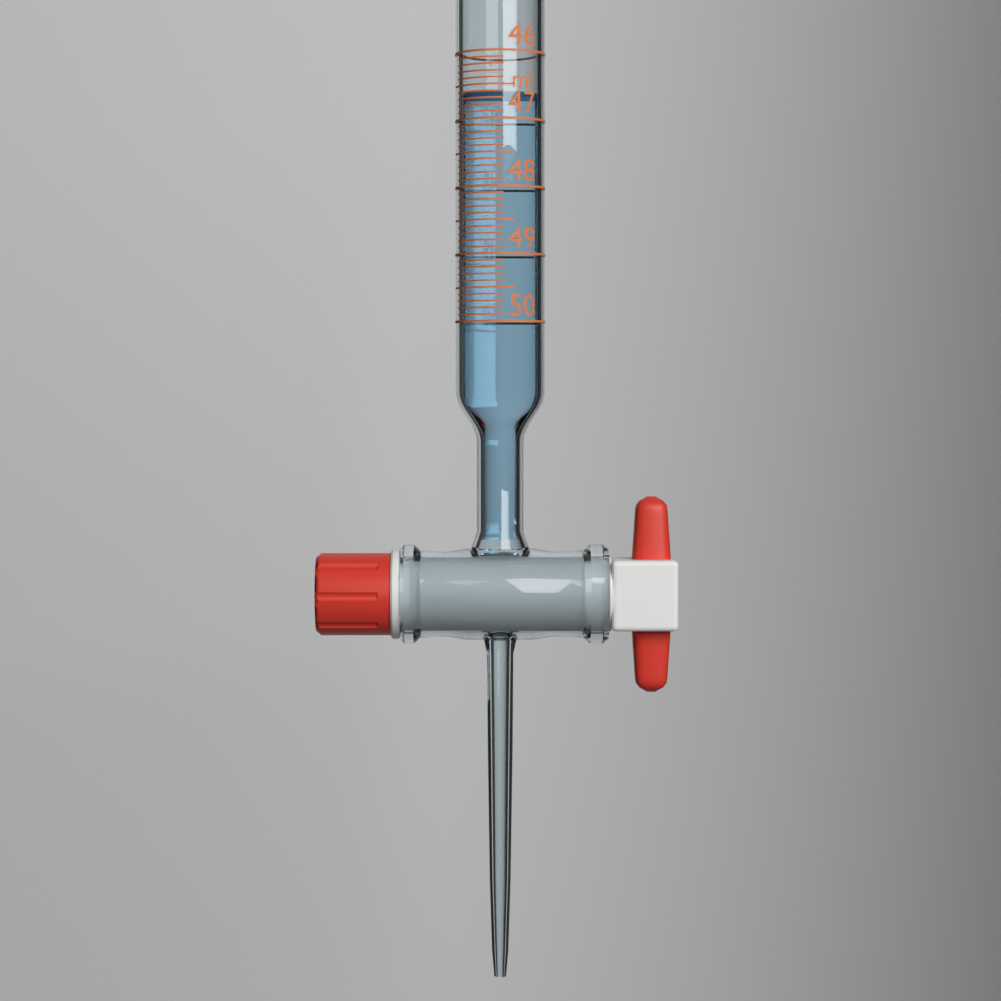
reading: 46.6 ml
